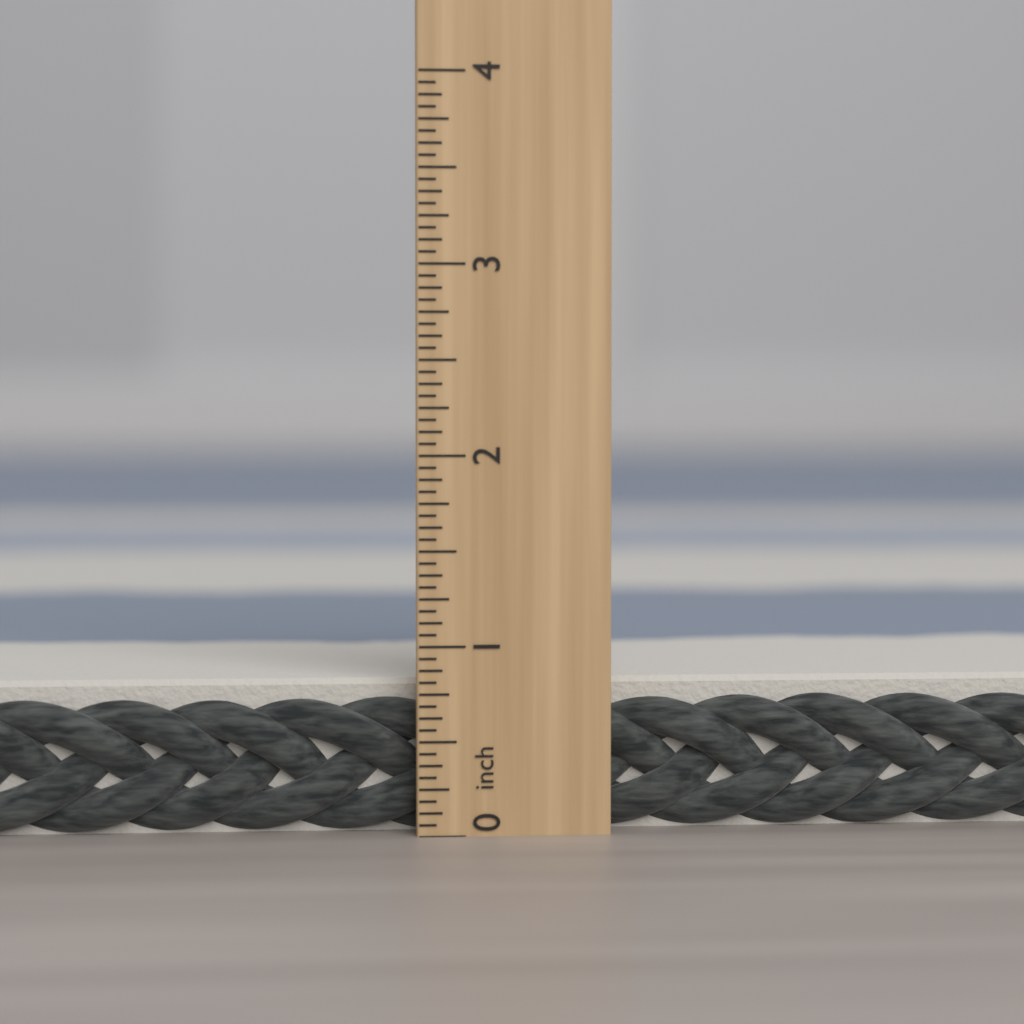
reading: 0.8125 inch
